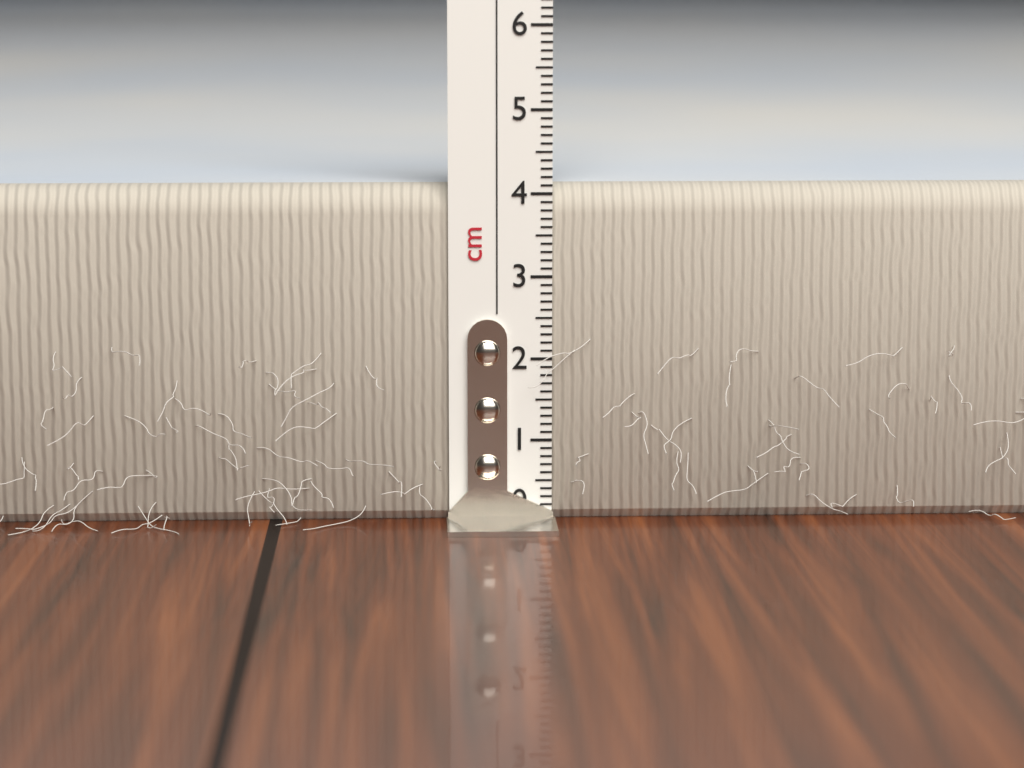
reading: 4.1 cm
